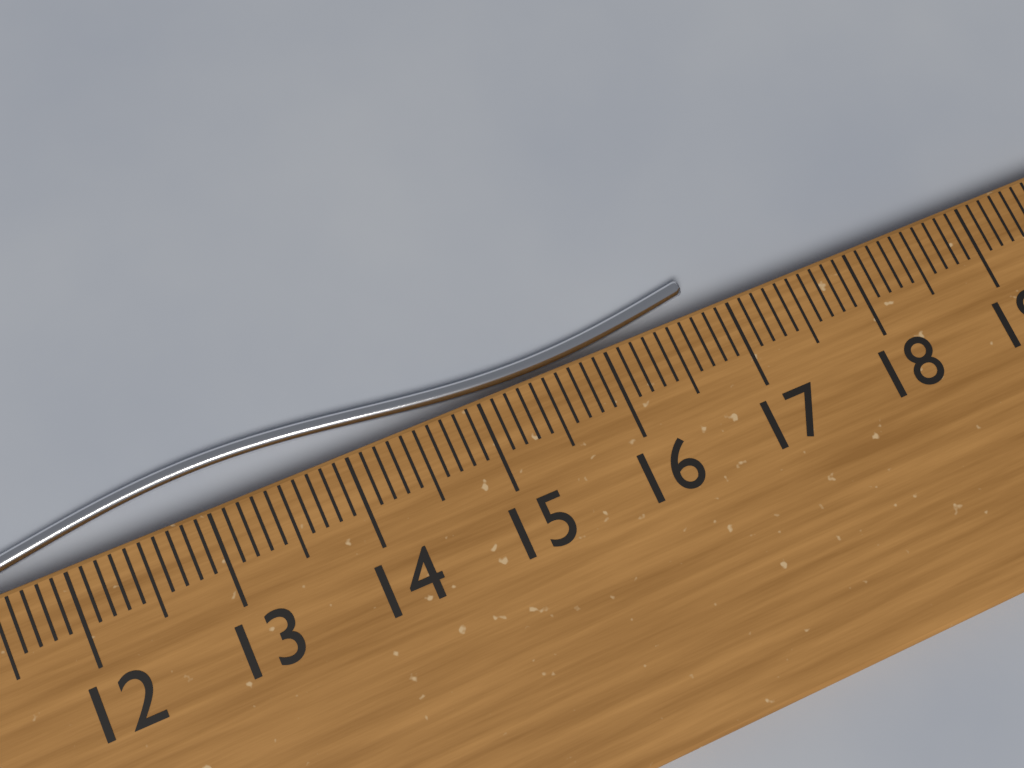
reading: 16.8 cm
